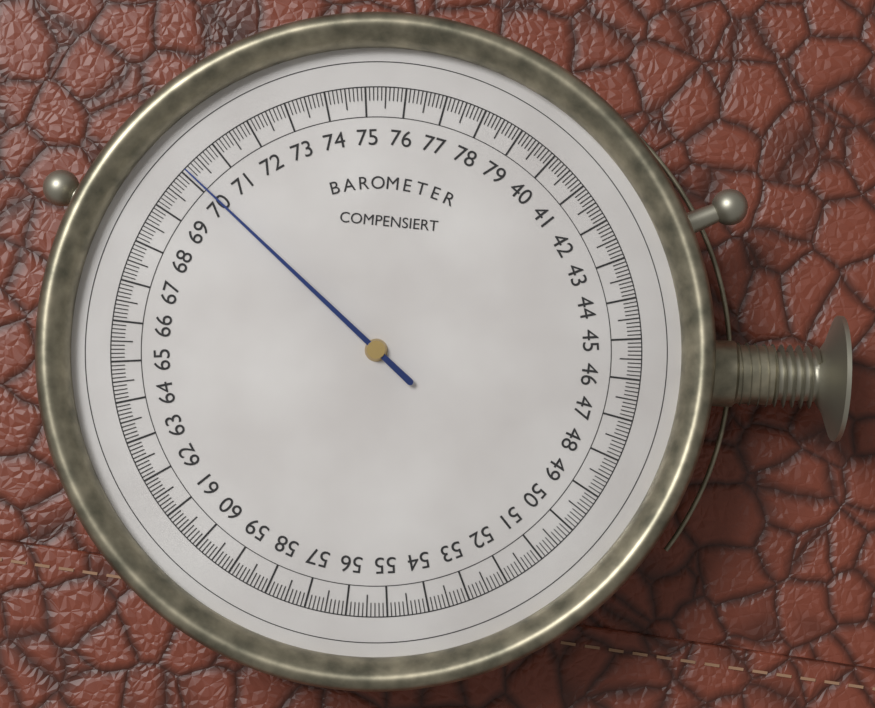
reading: 70.1 (no unit)
